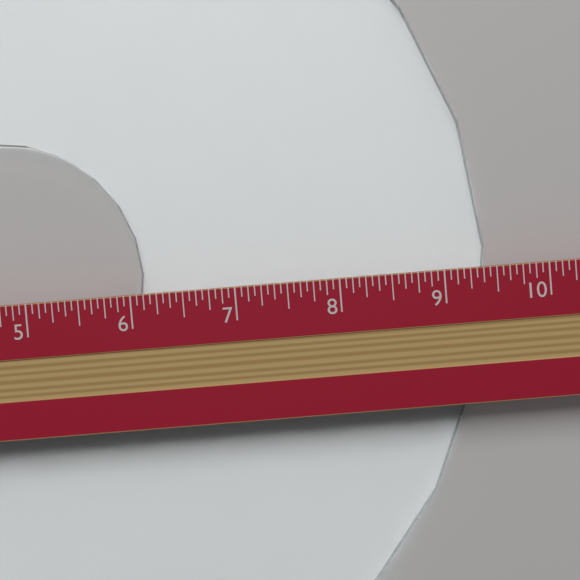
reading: 9.4375 in
